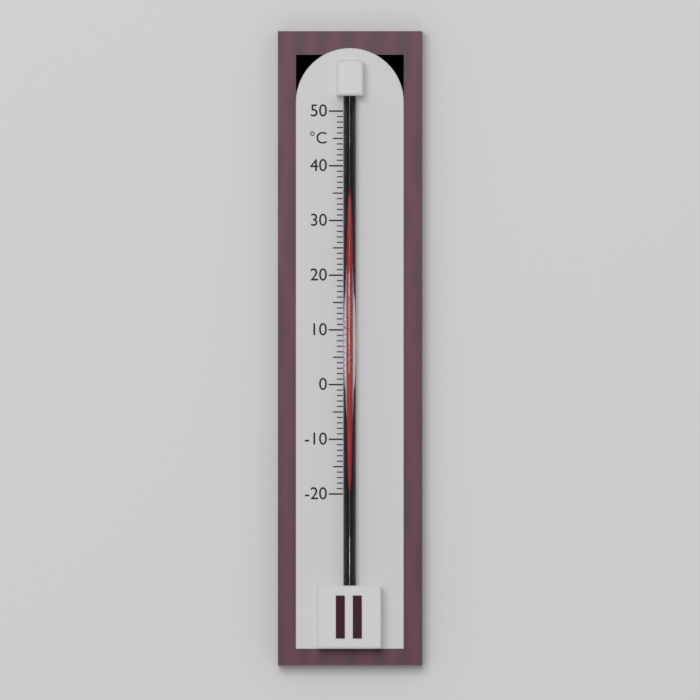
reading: 34 °C
